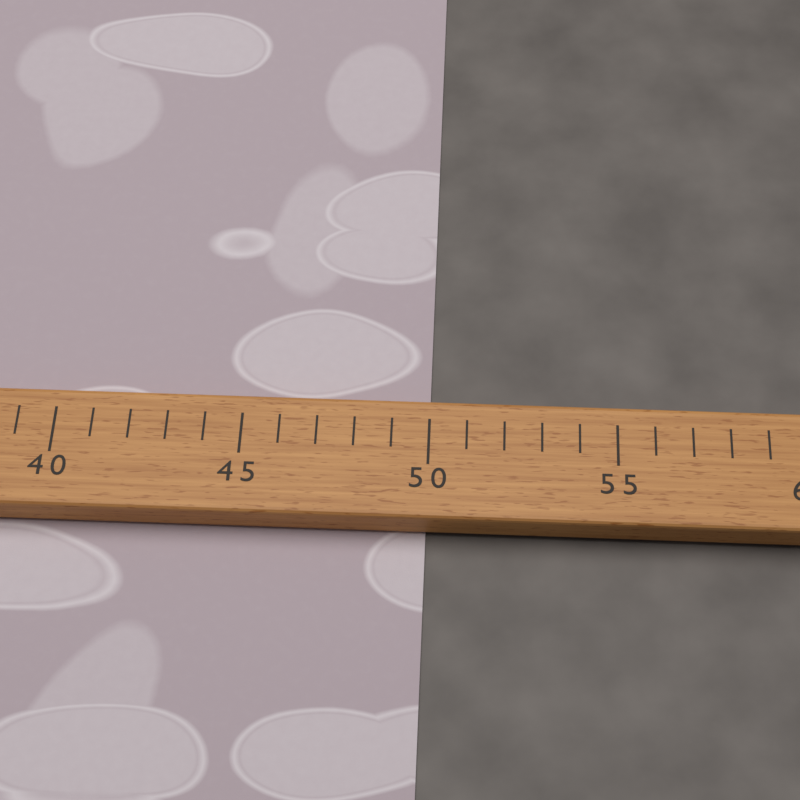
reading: 50 (no unit)
